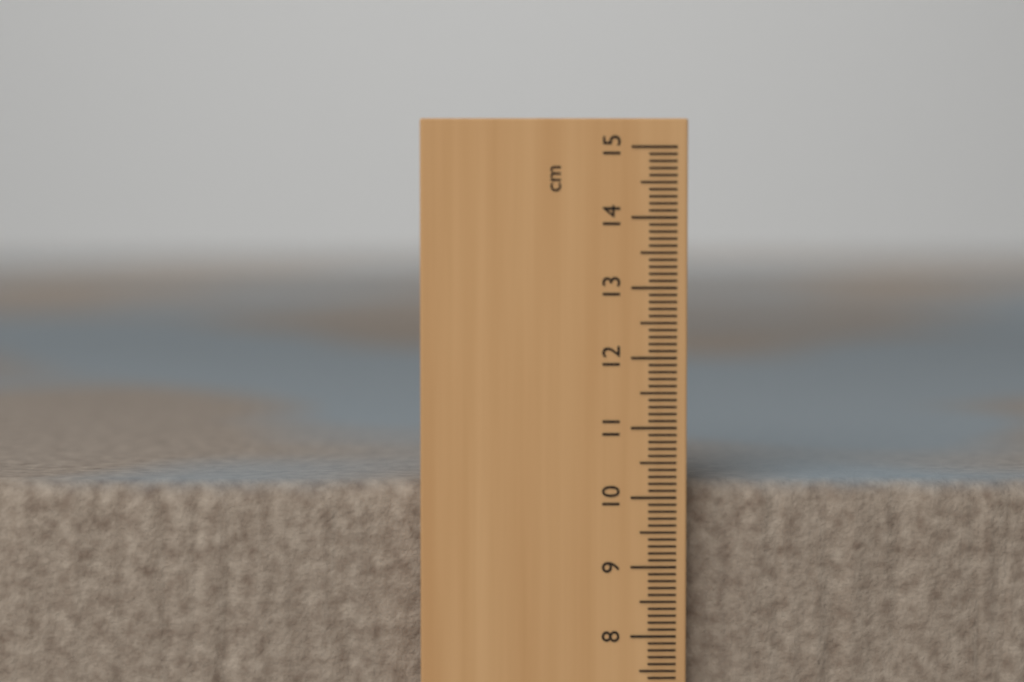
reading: 10.2 cm
